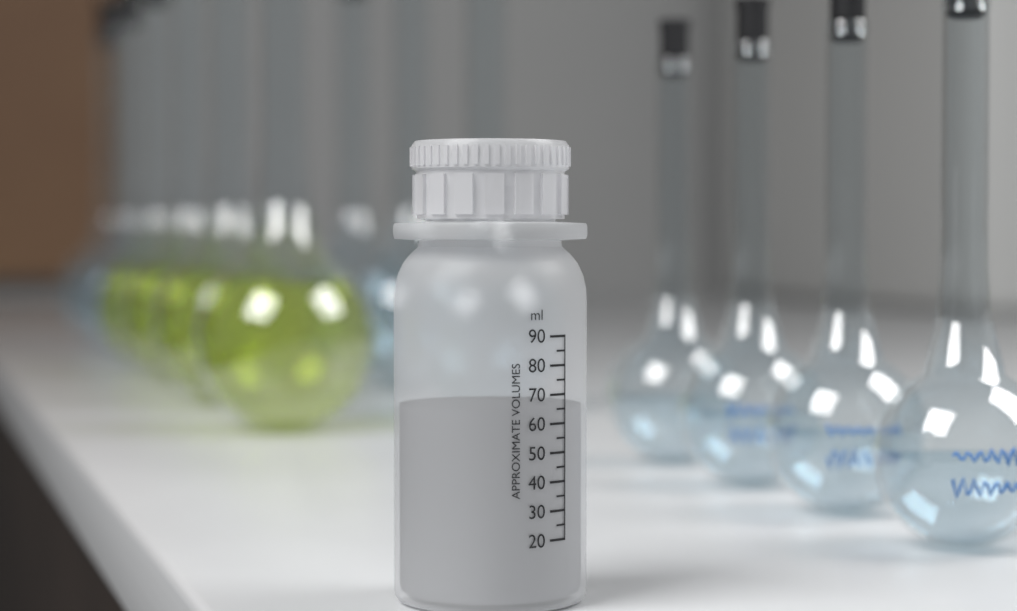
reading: 65 ml
